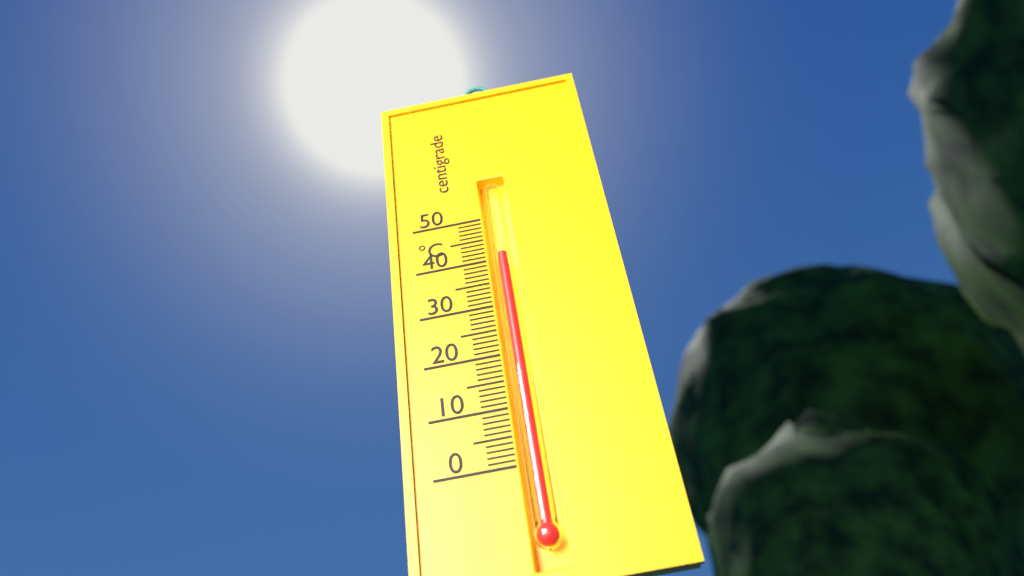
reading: 41 °C
